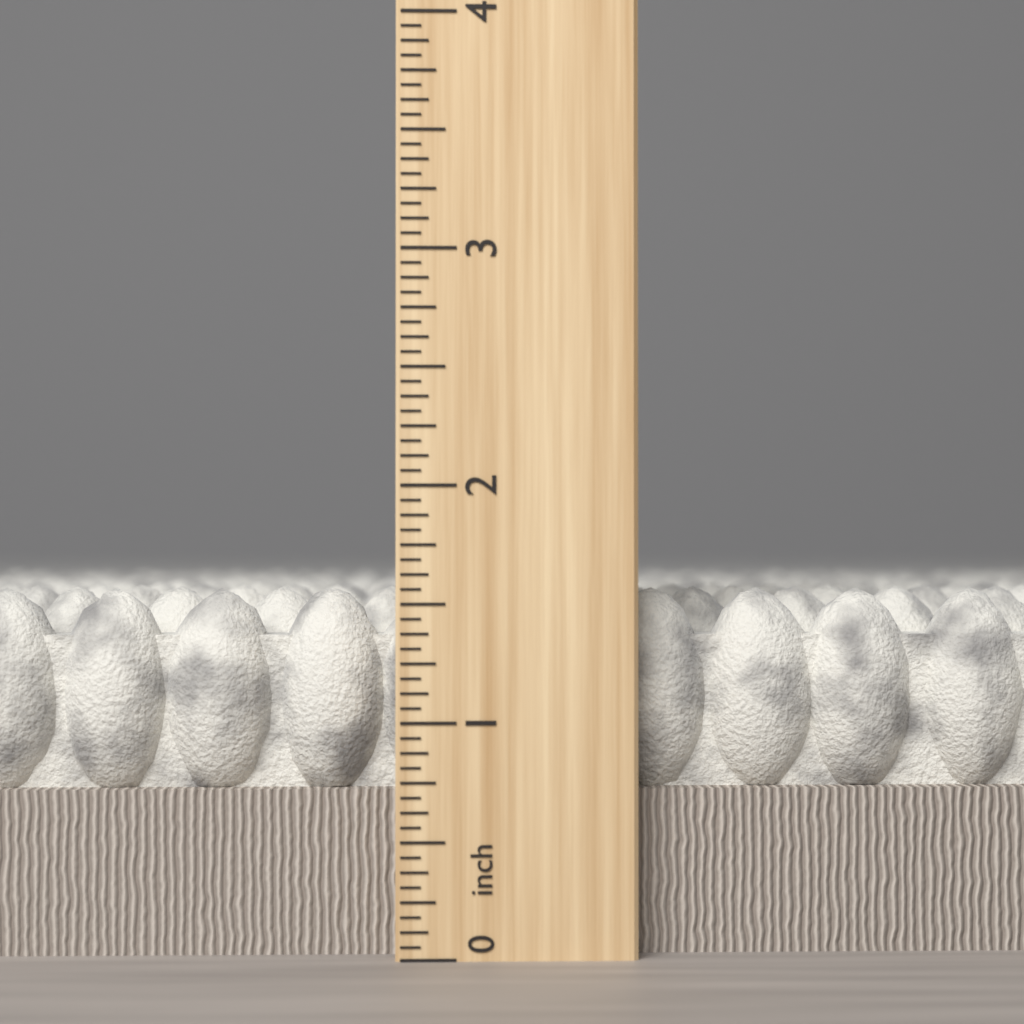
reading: 1.5625 inch
